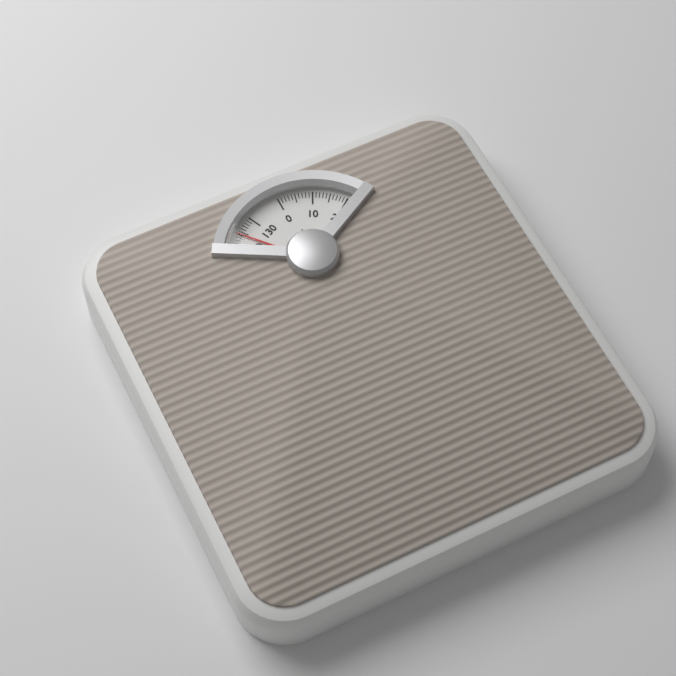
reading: 124 kg
